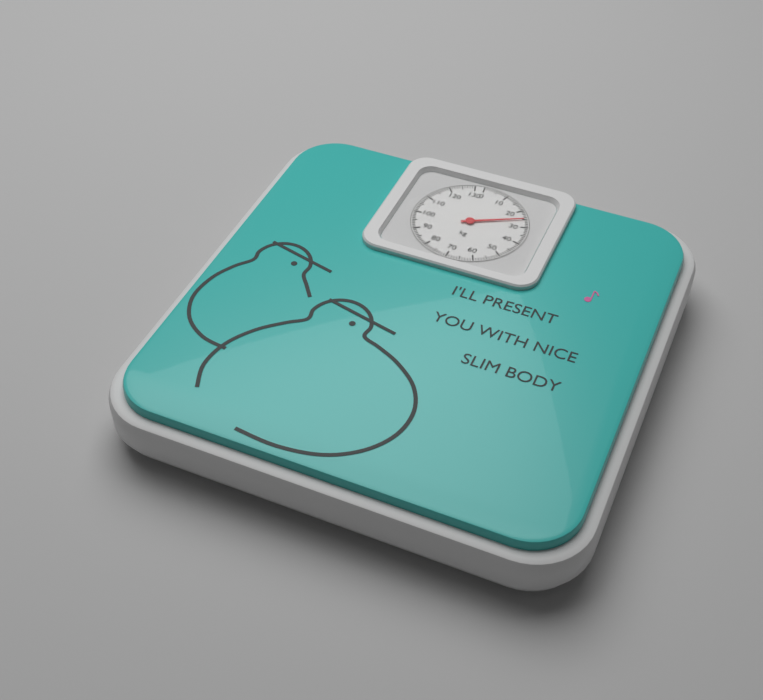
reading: 25 kg
